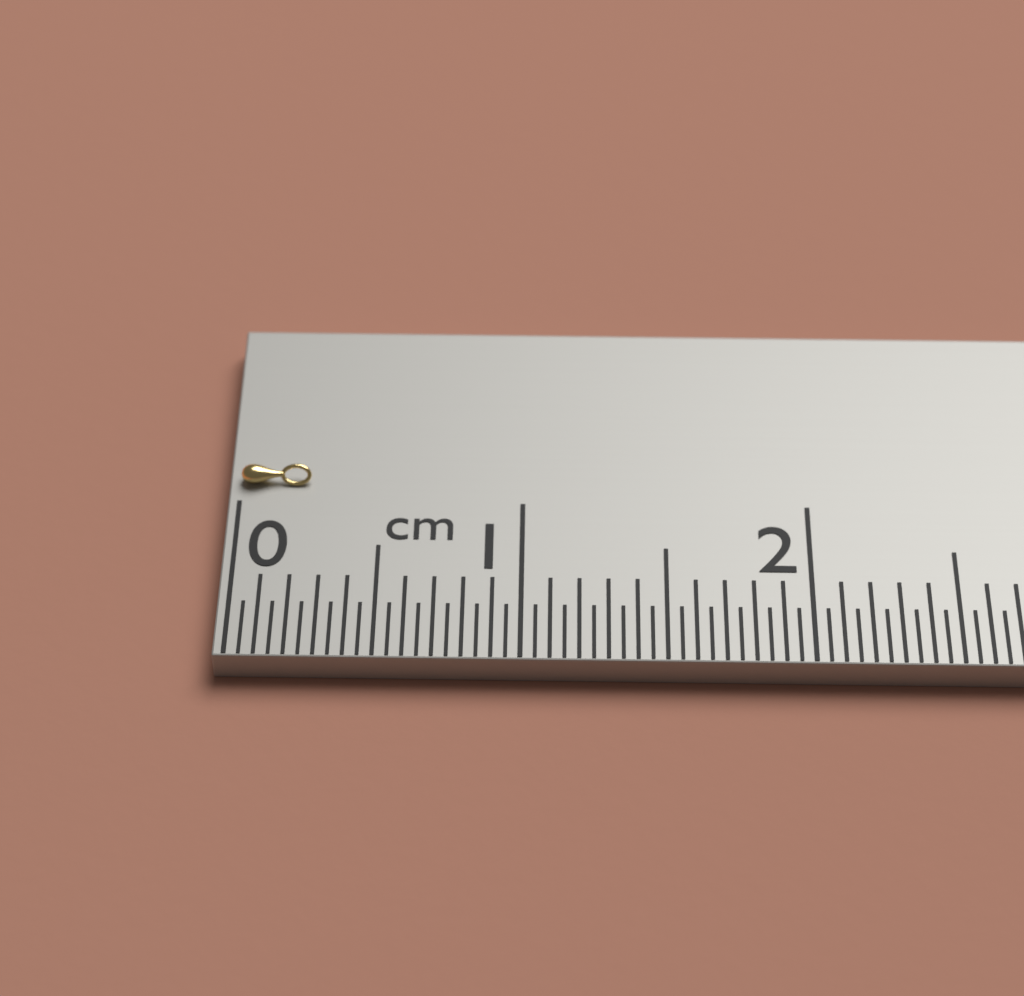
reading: 0.25 cm
